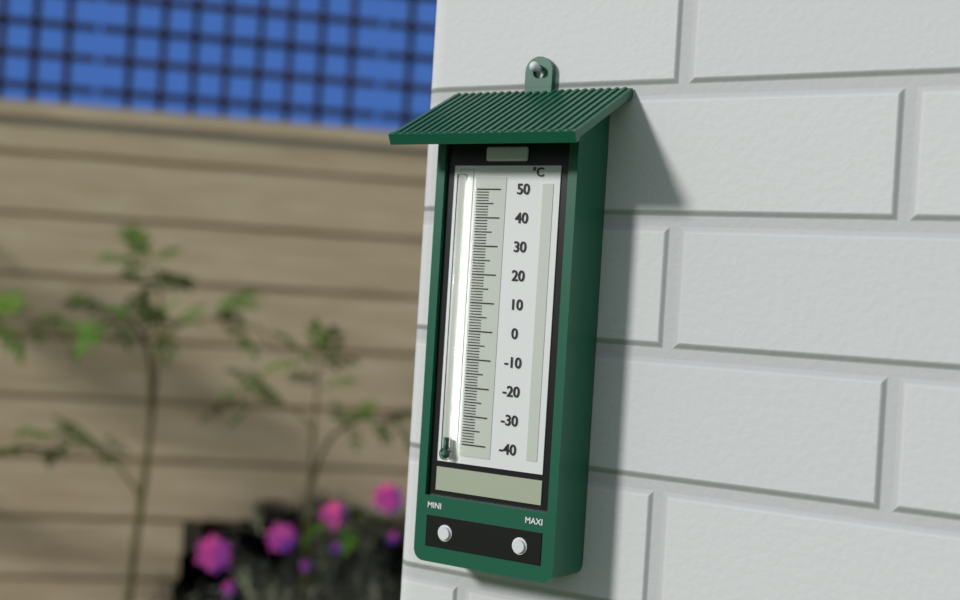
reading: -38 °C
